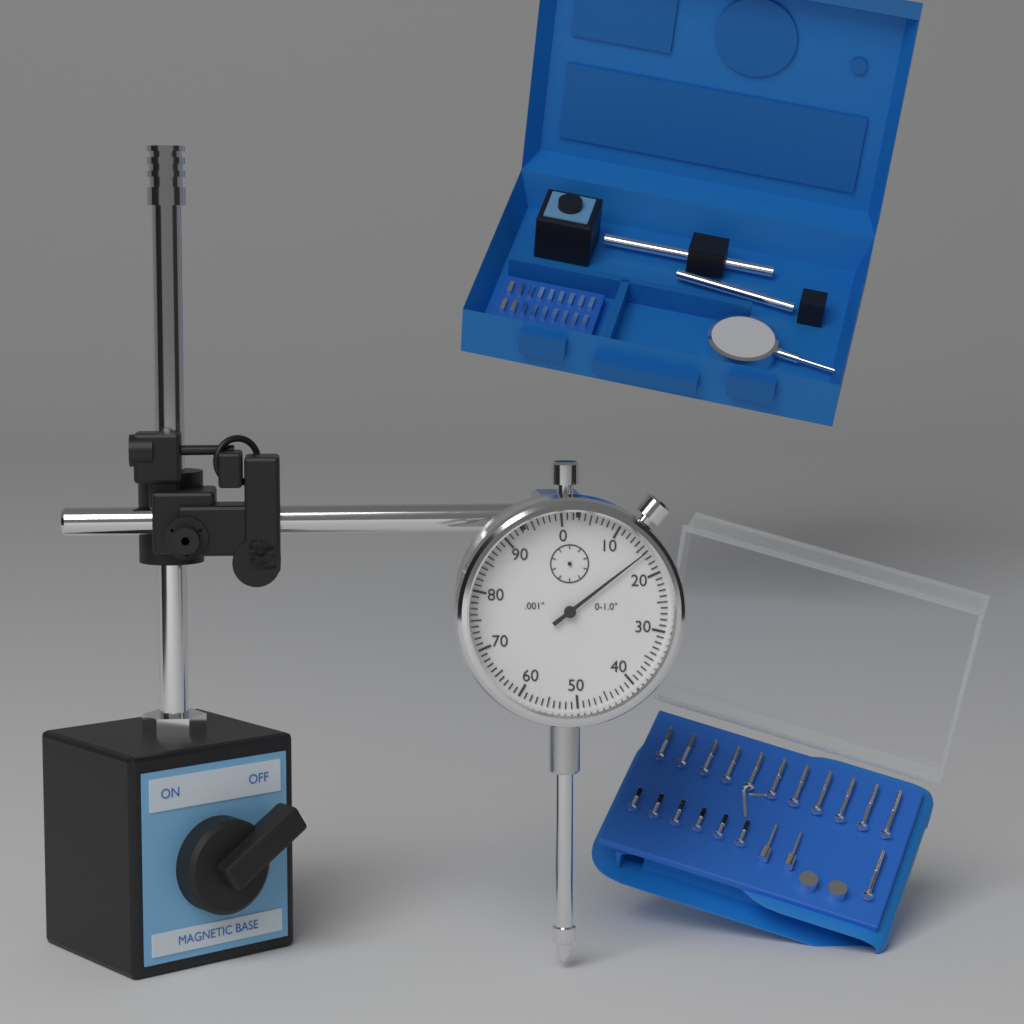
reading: 0.016 in
